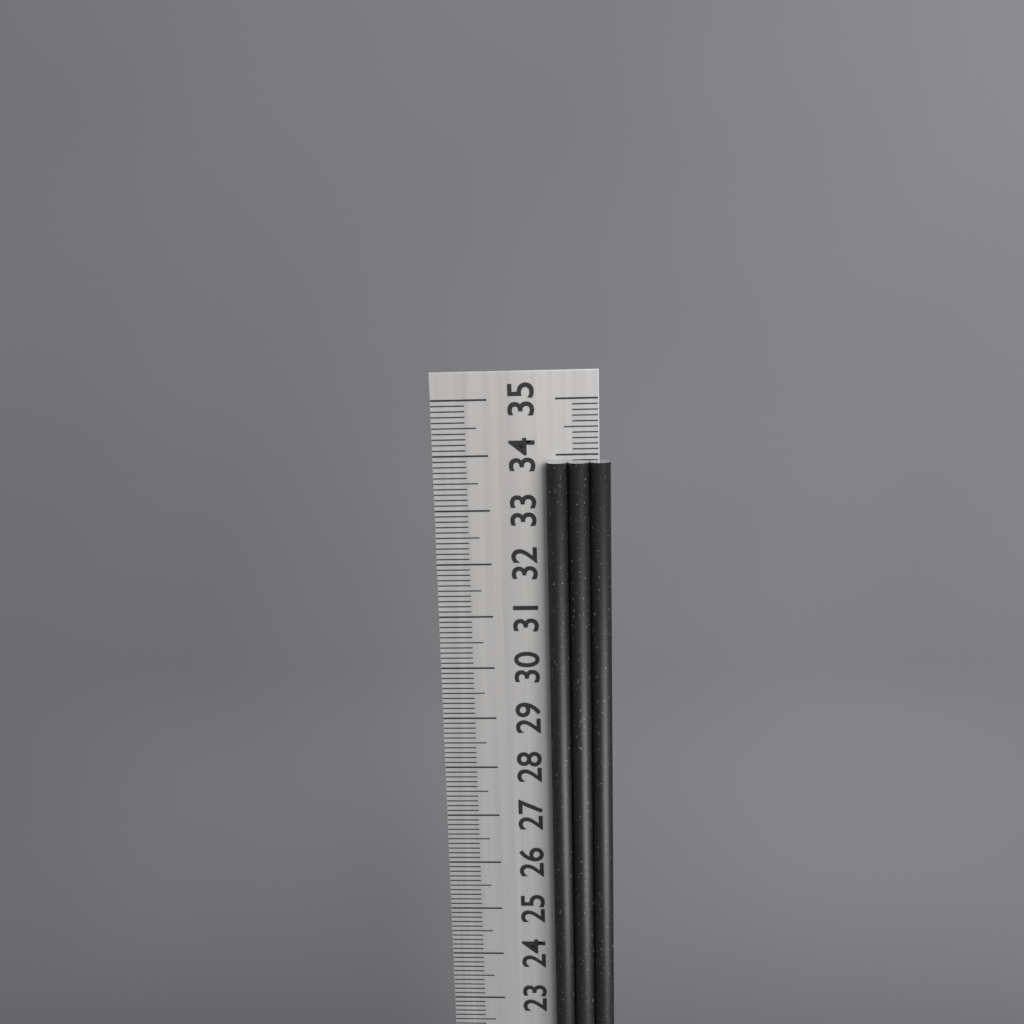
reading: 33.9 cm
